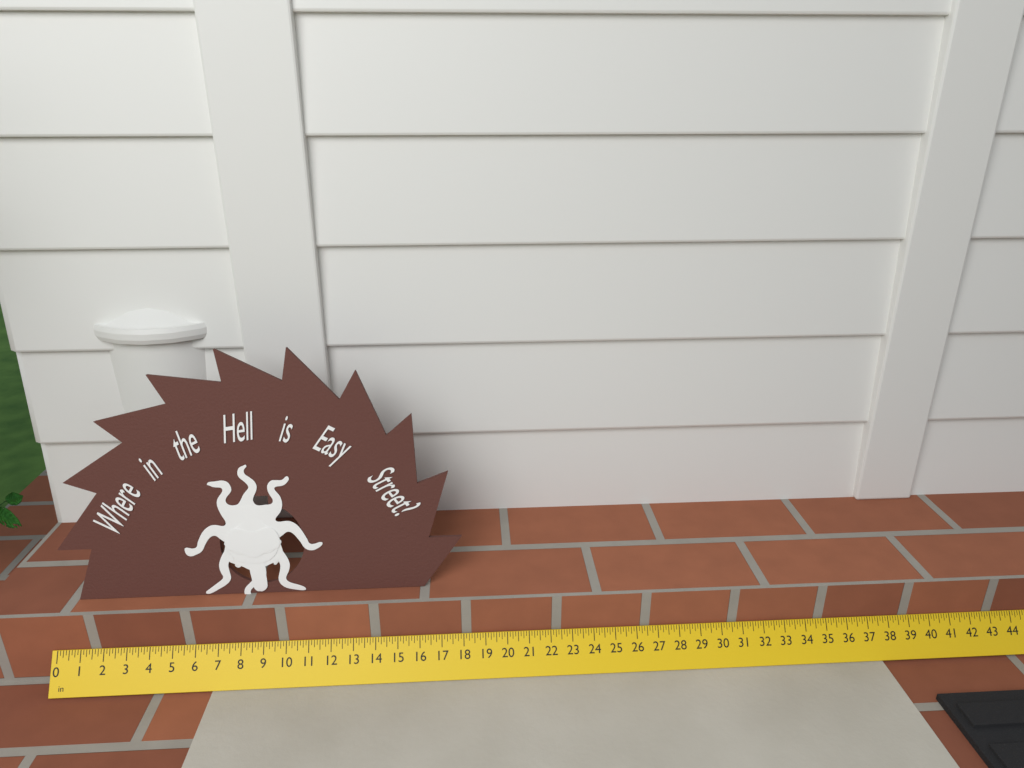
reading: 18.000 in
